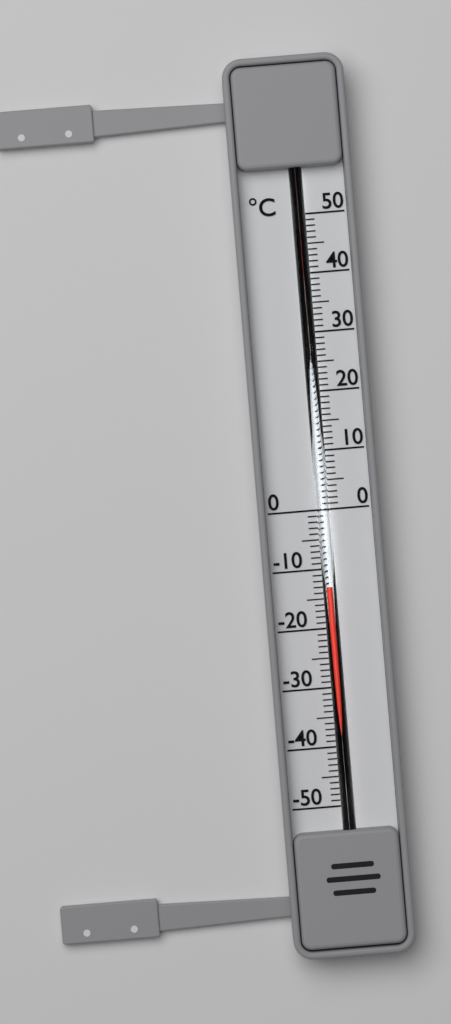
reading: -13 °C
